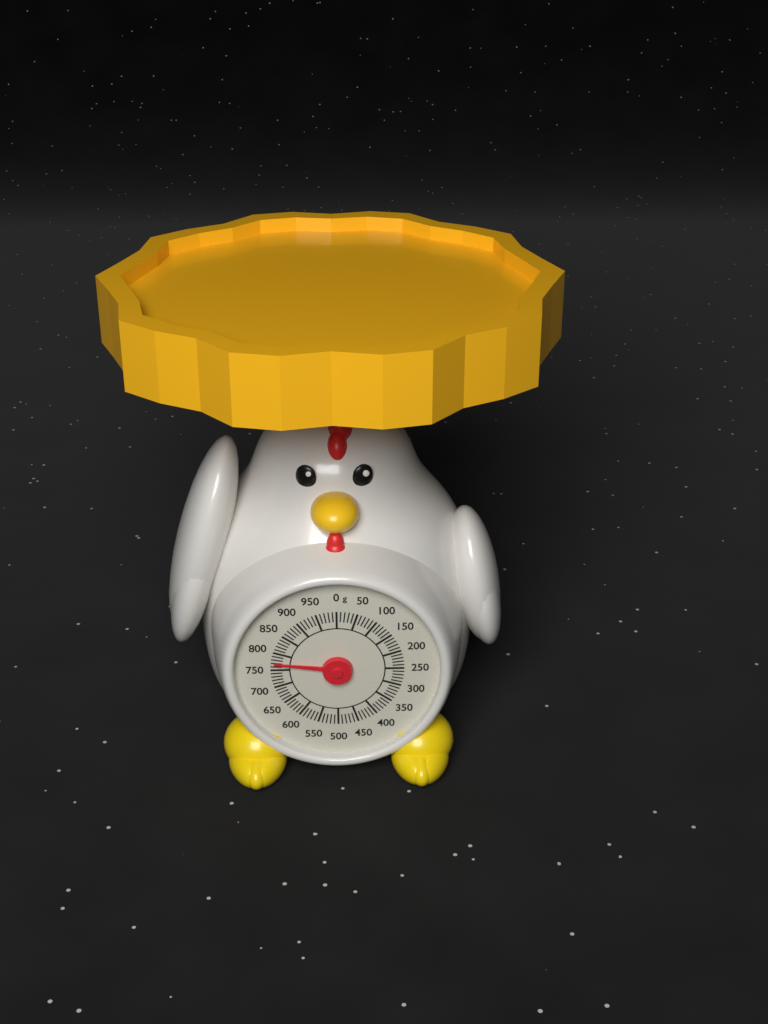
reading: 770 g
